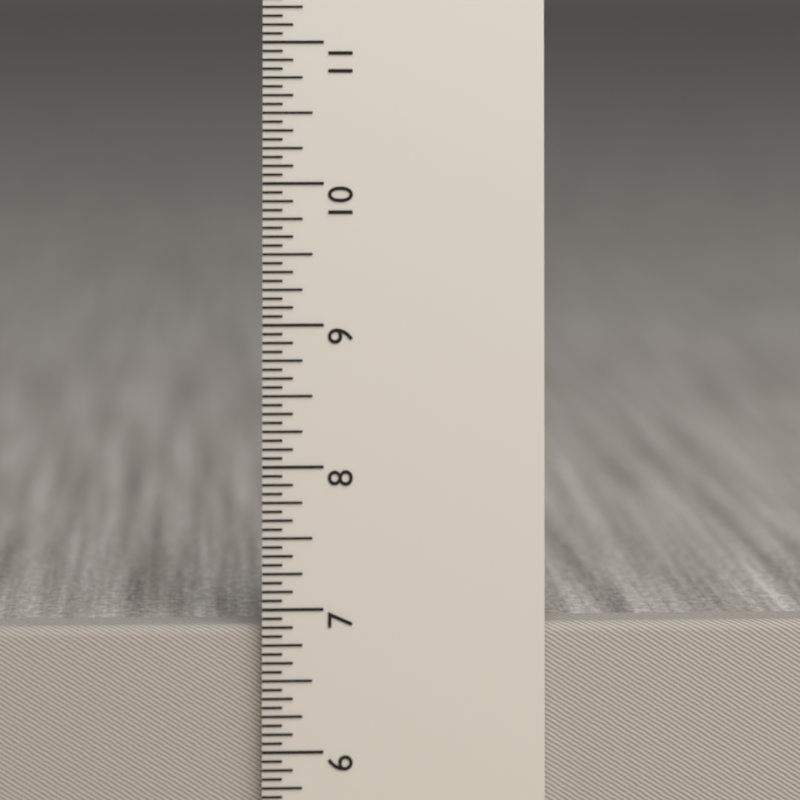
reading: 6.8750 in
